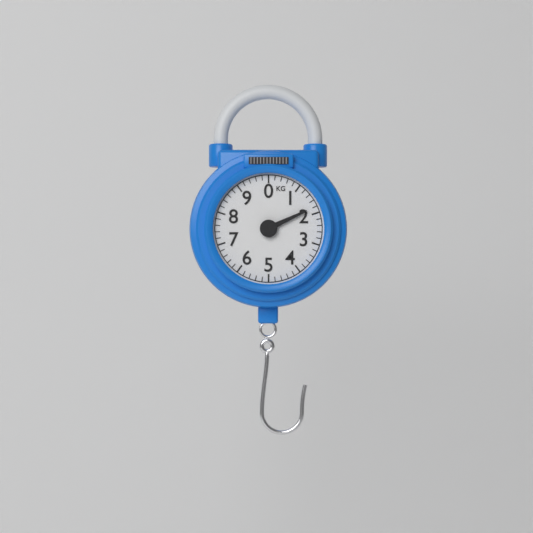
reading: 1.8 kg
